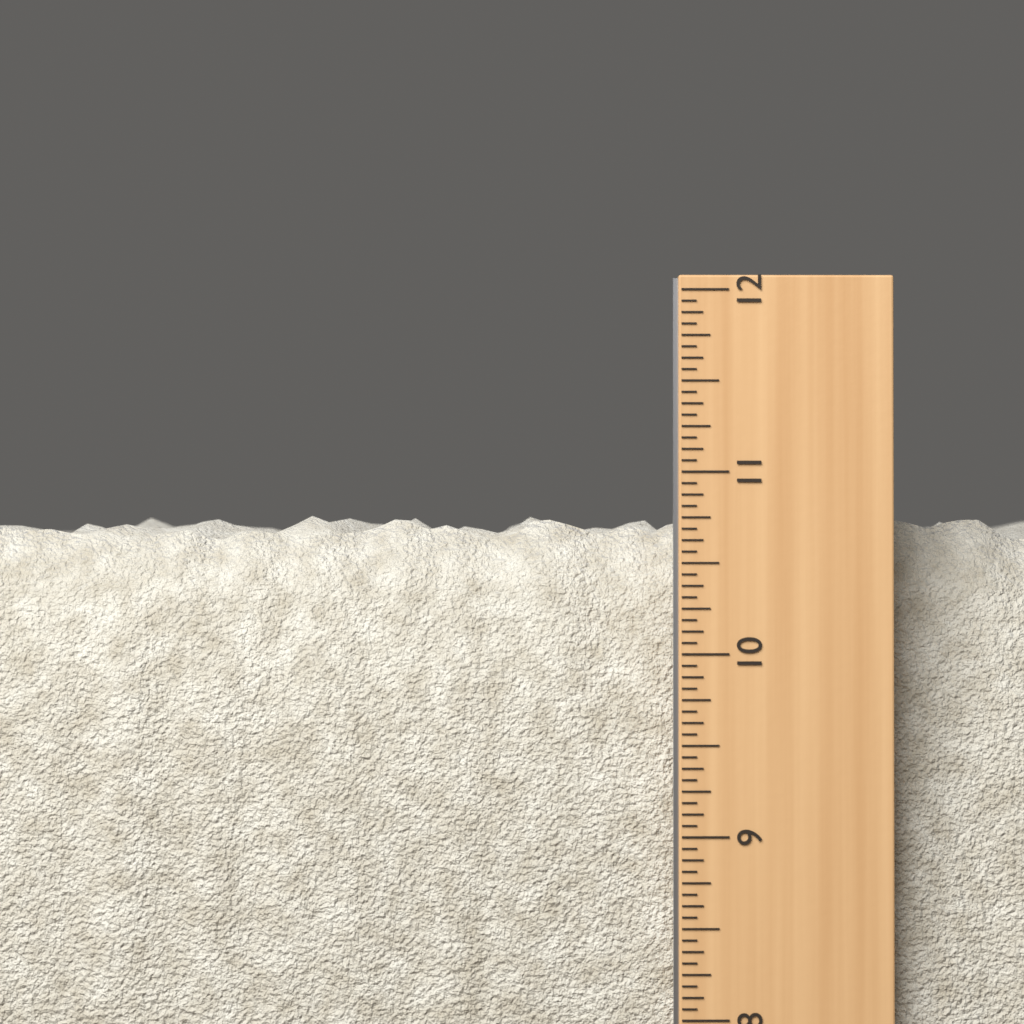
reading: 10.8125 in
